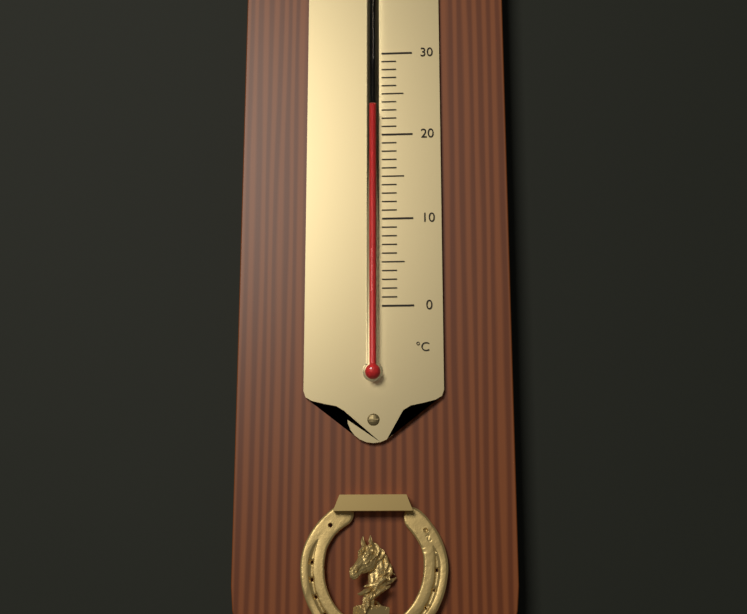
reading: 23 °C
